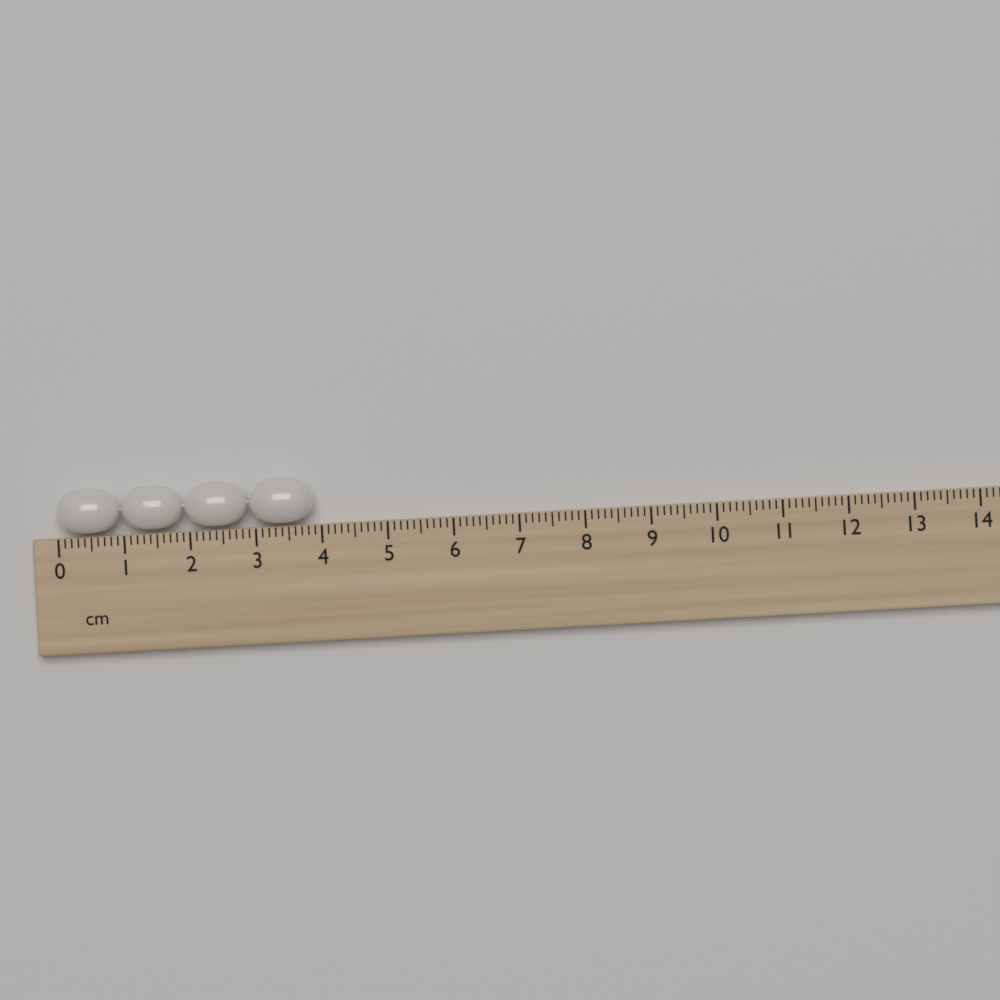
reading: 3.9 cm
